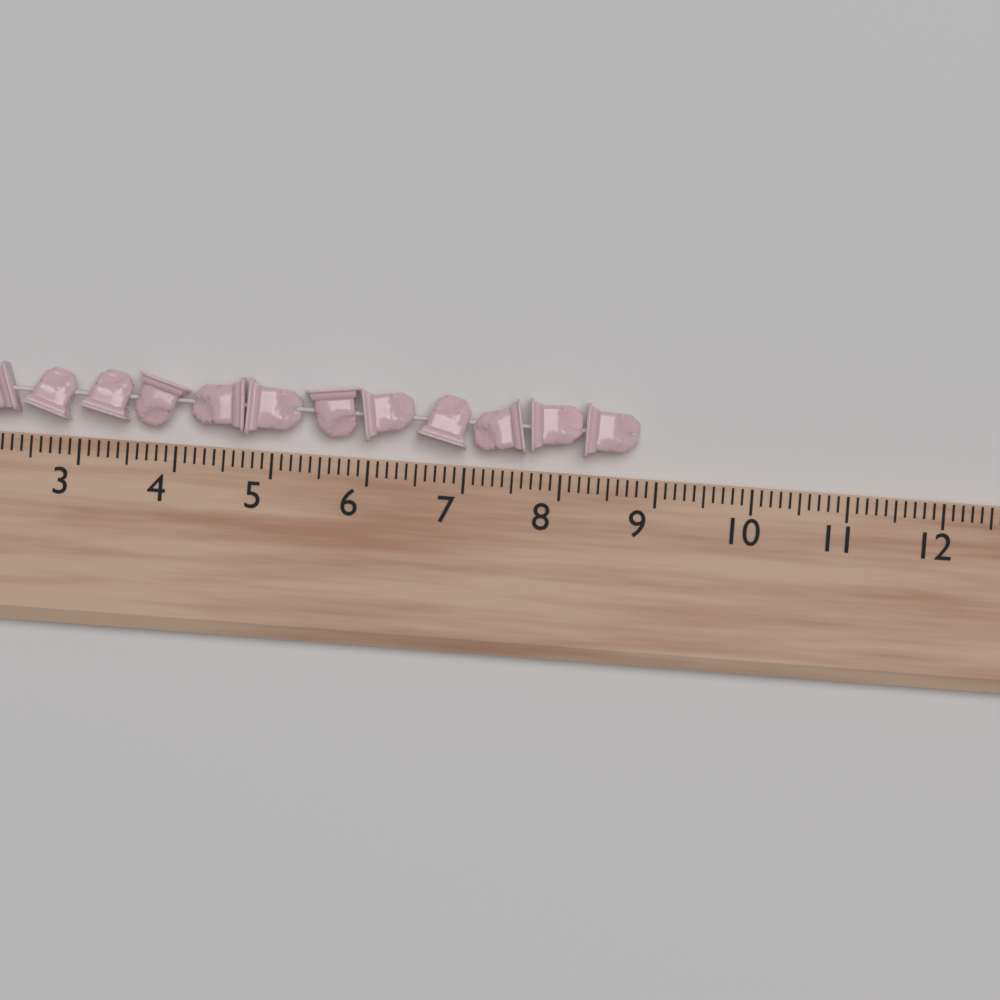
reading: 8.8 (no unit)
